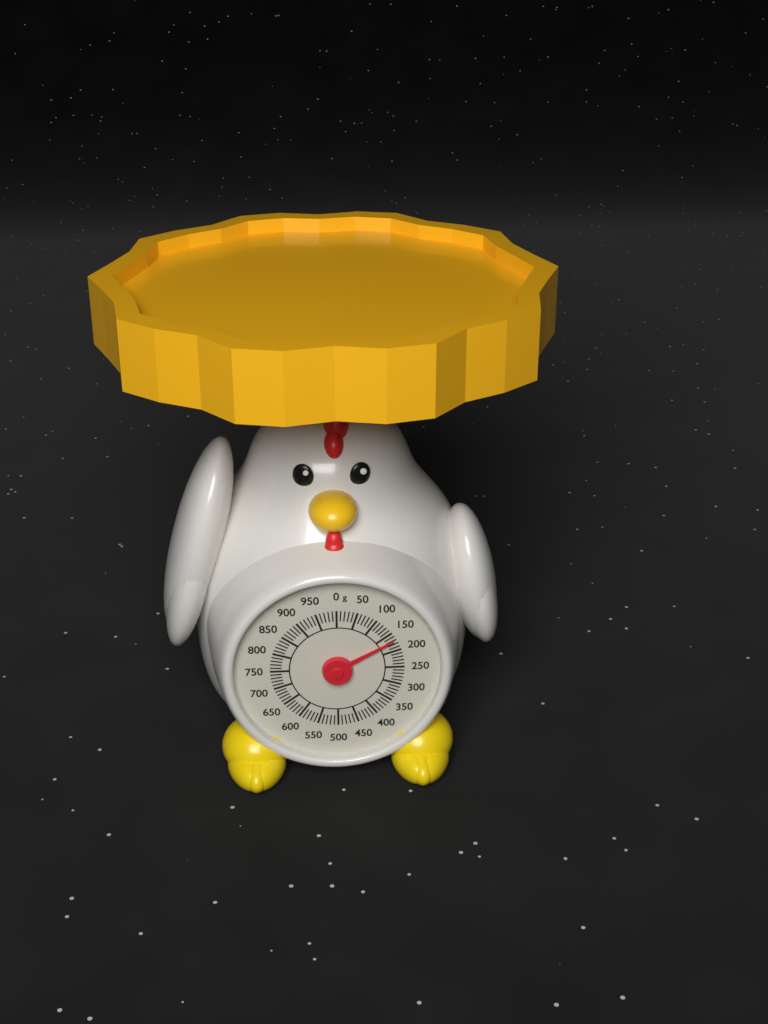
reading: 170 g
